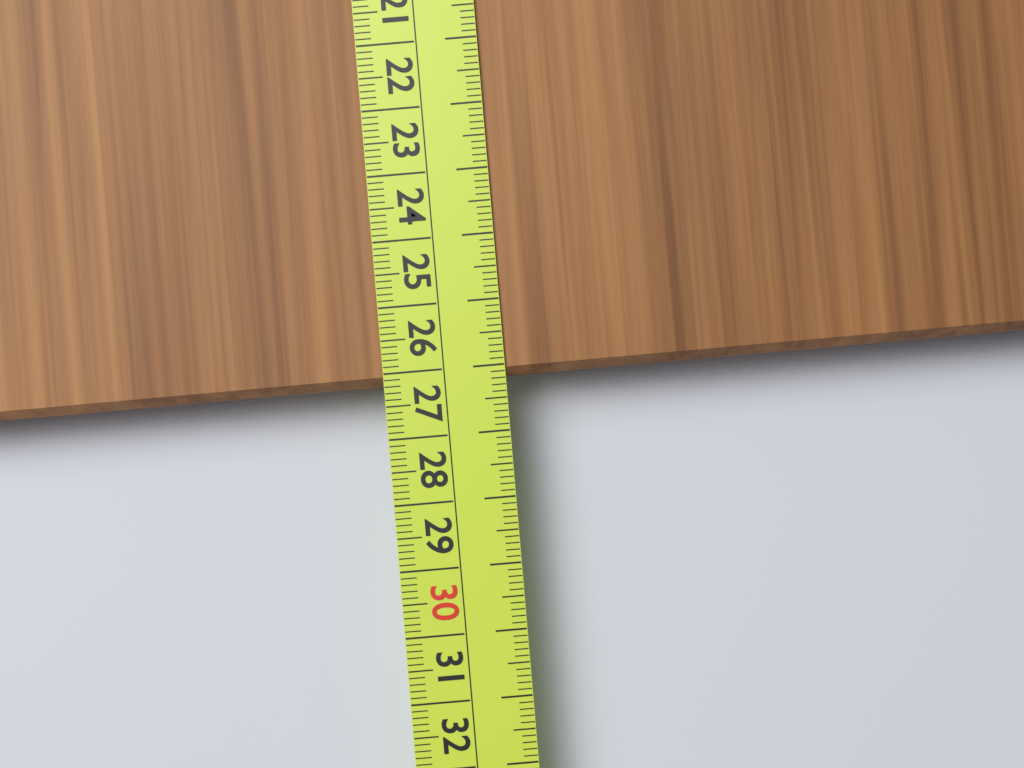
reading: 26.2 cm
